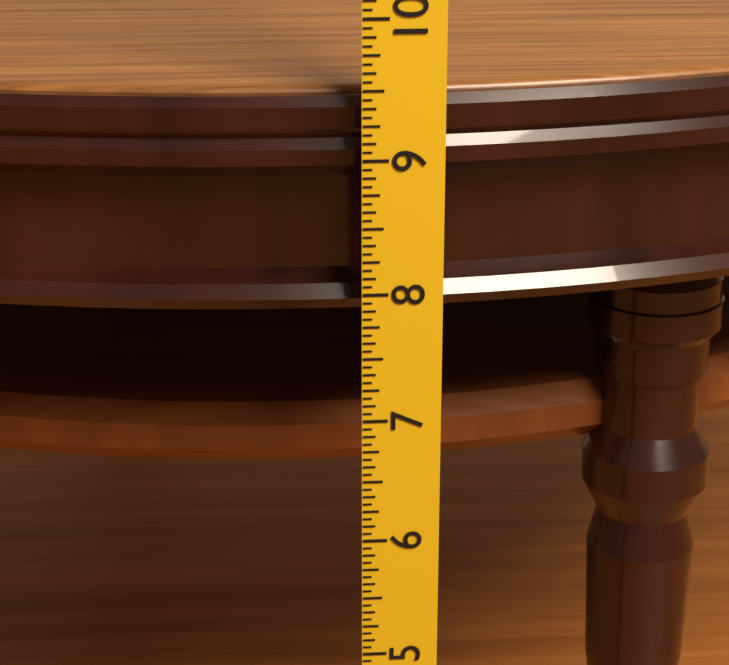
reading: 9.4375 in
